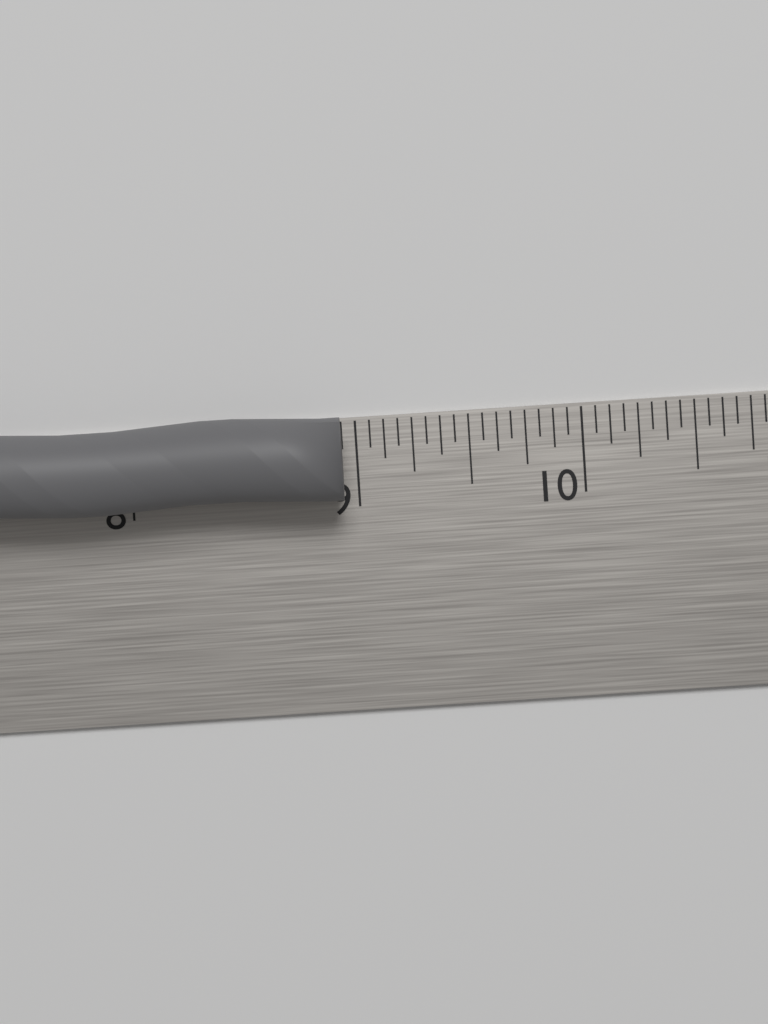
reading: 8.9375 in
